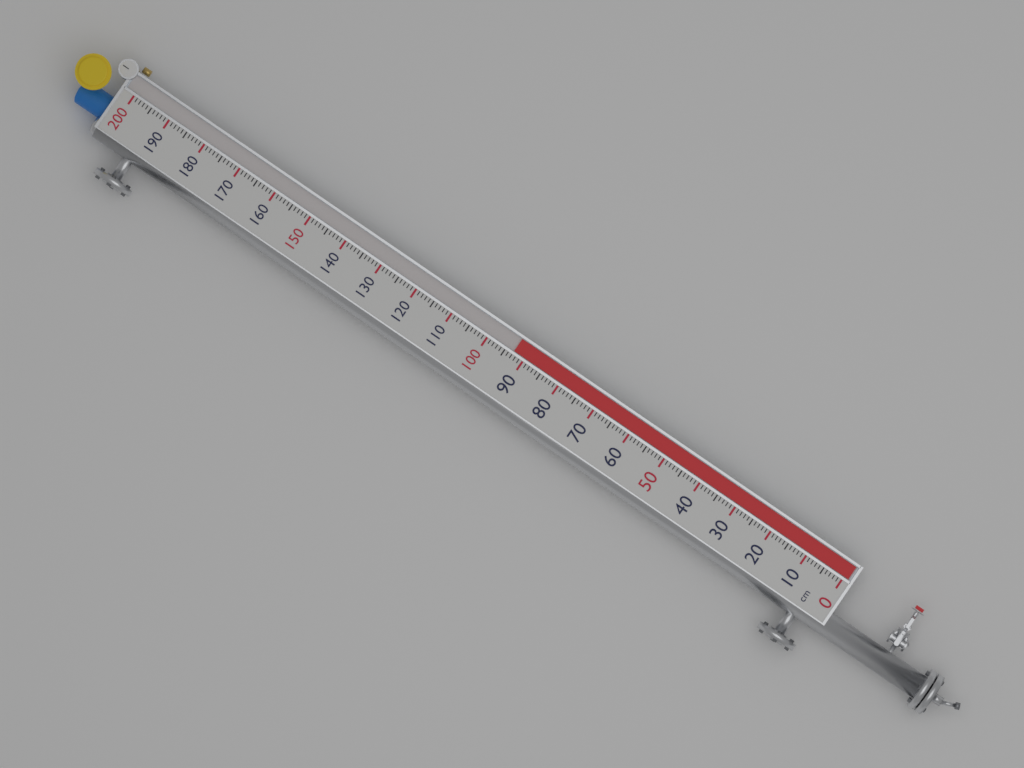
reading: 93 cm
